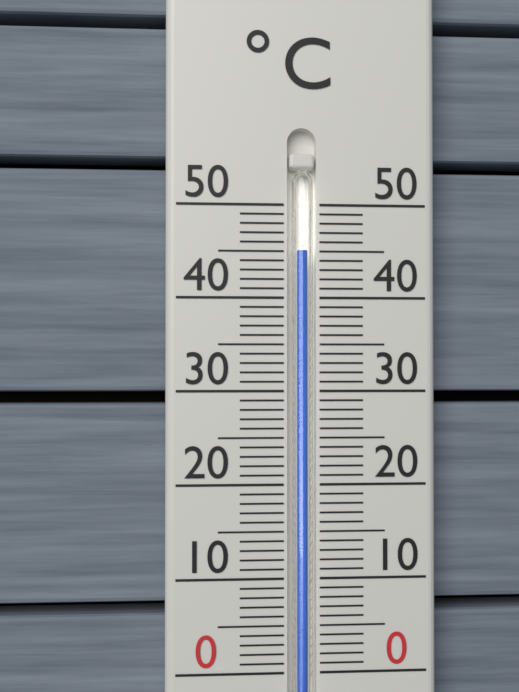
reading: 45 °C
